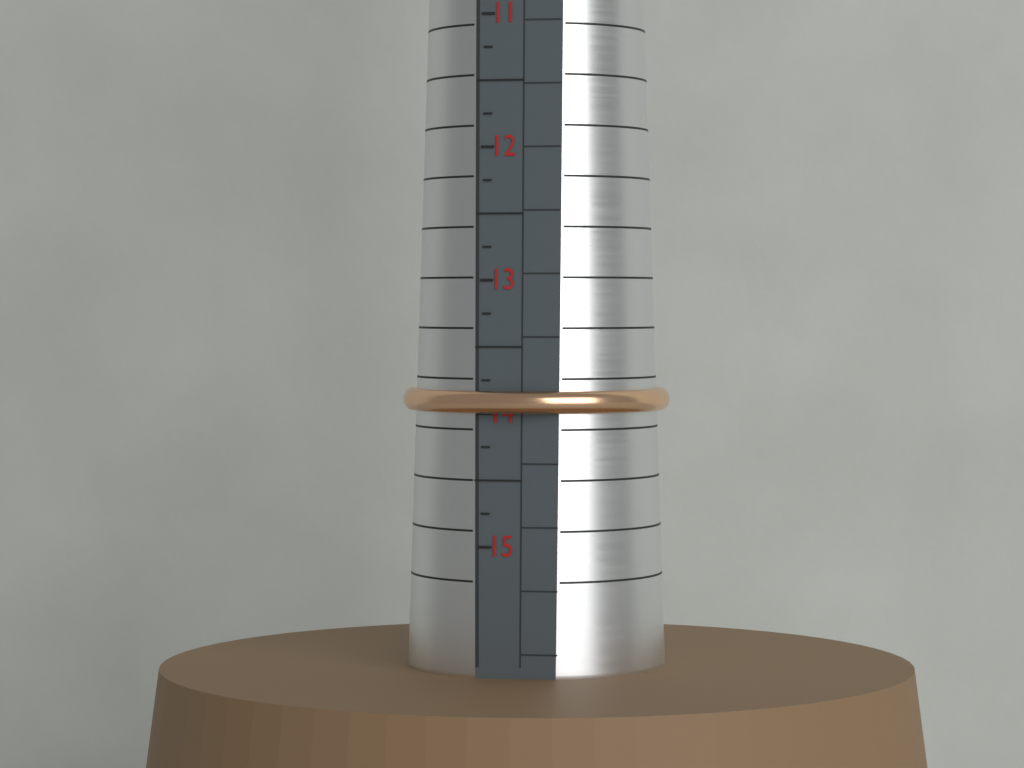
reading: 14.00 (no unit)
